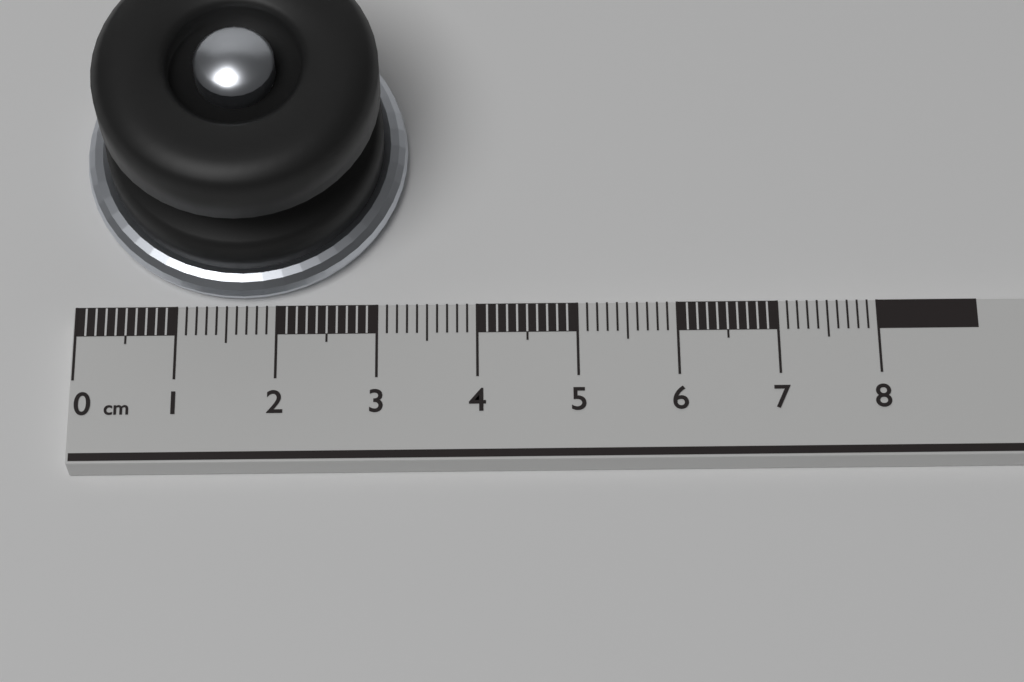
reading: 3.3 cm
